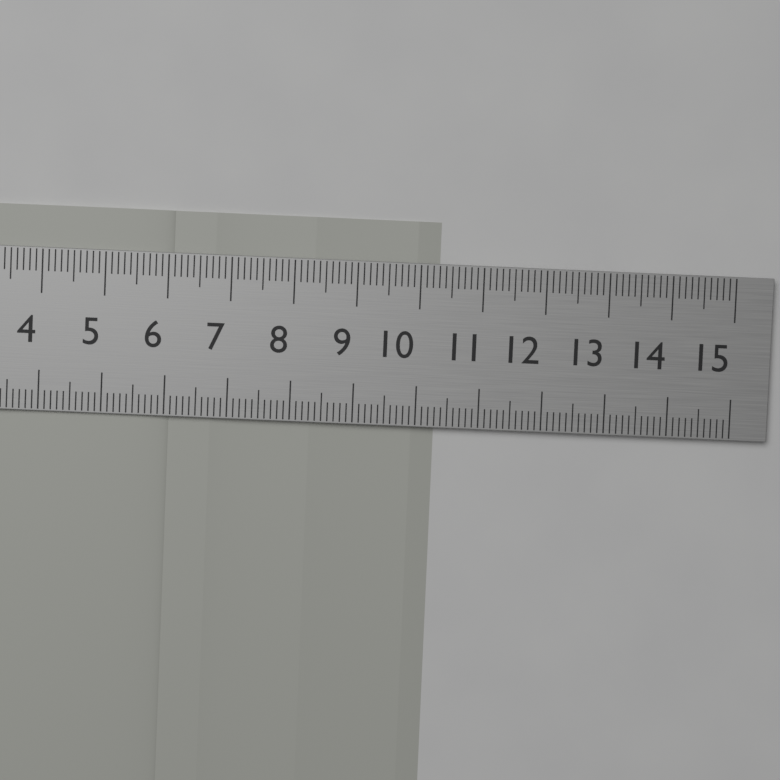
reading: 10.3 cm
